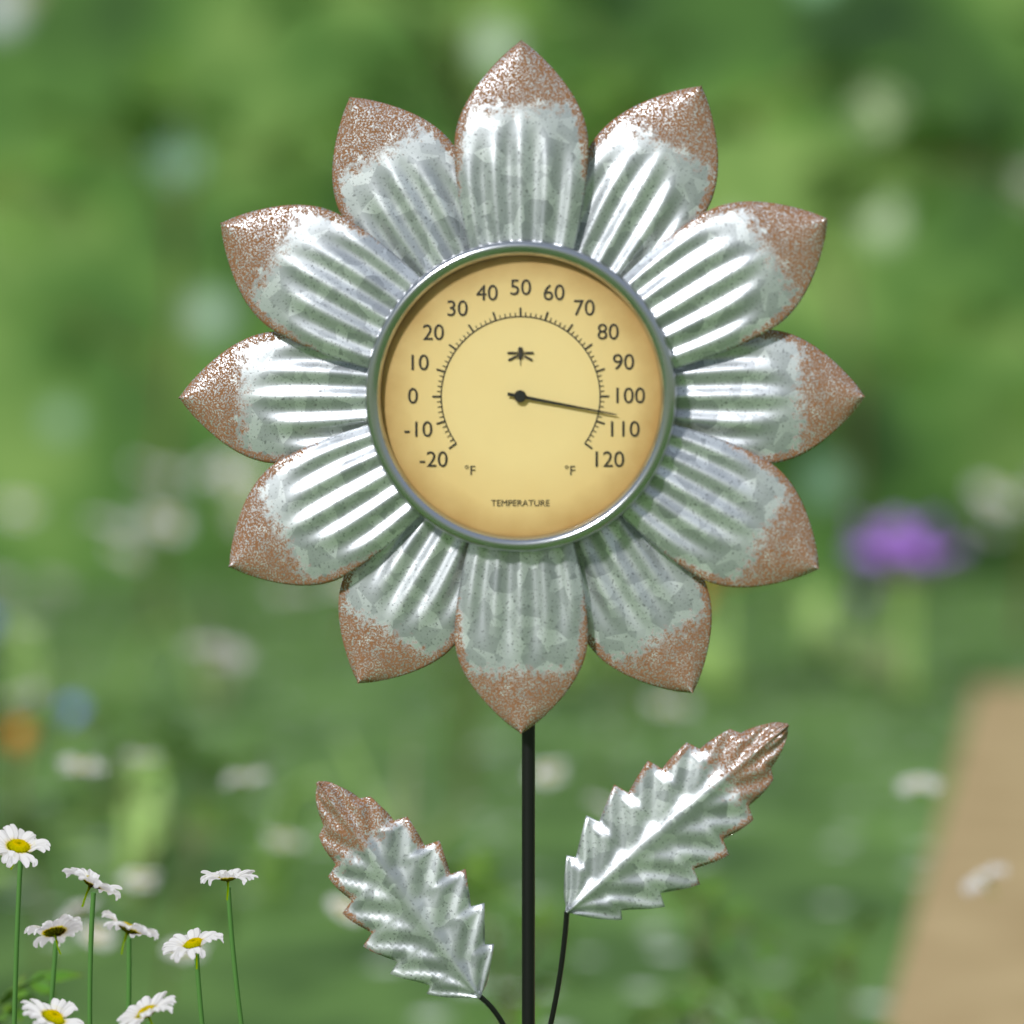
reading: 106 °F
